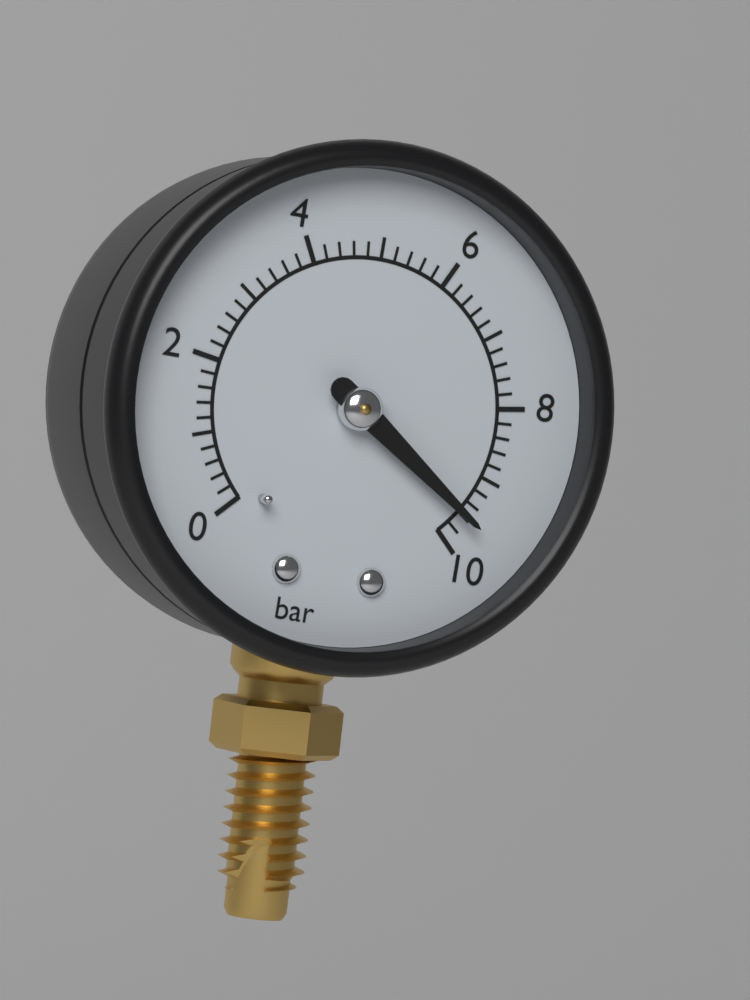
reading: 9.6 bar
